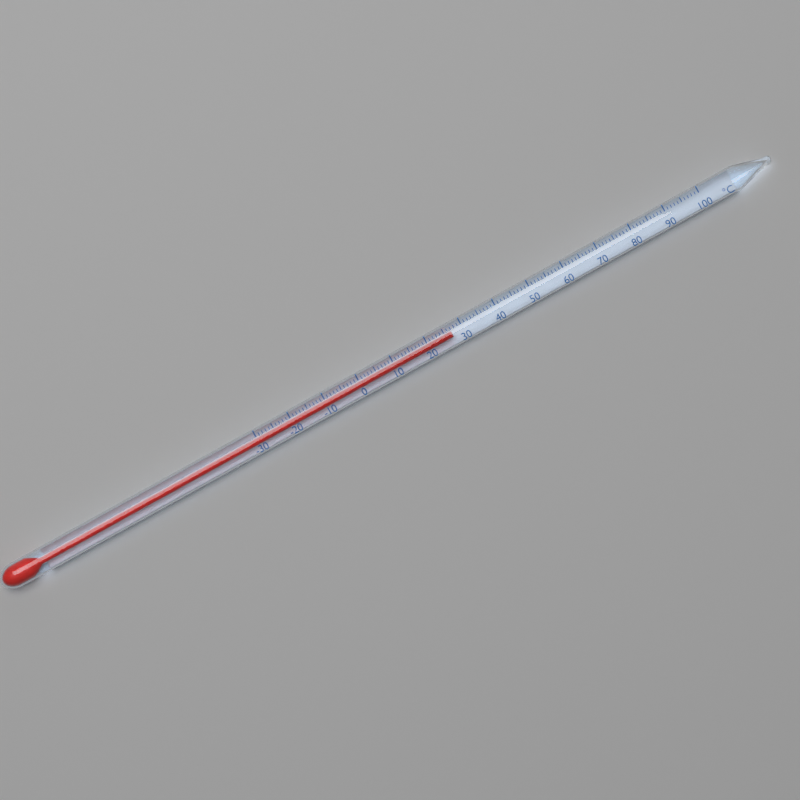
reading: 27 °C
